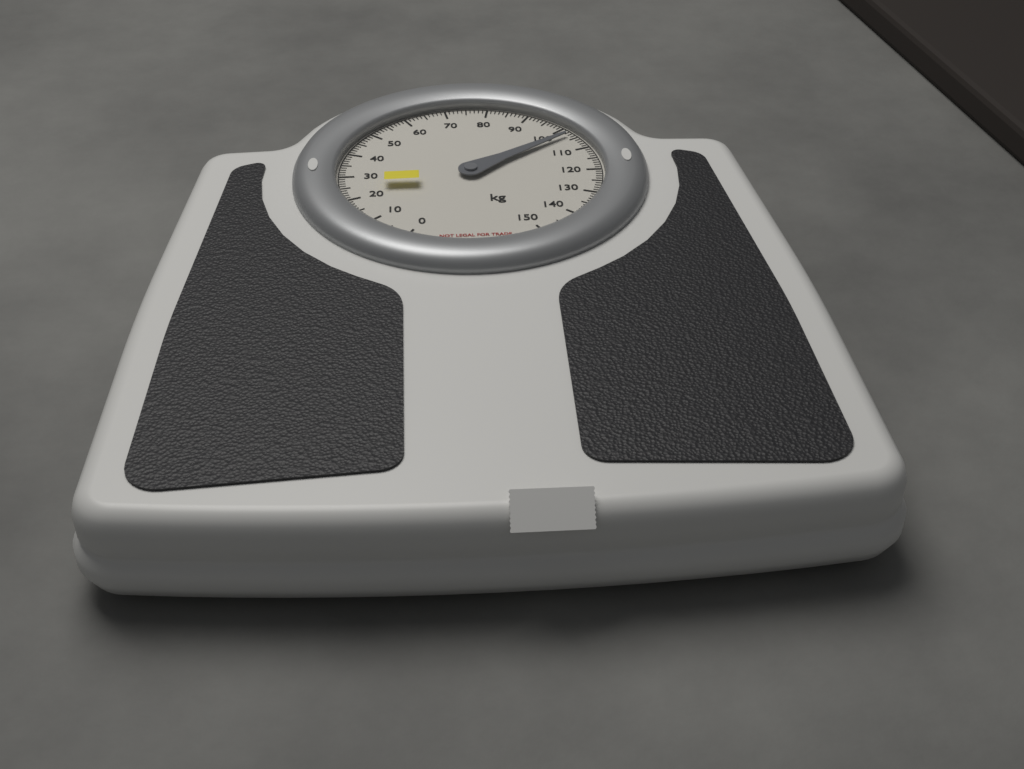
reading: 103 kg
